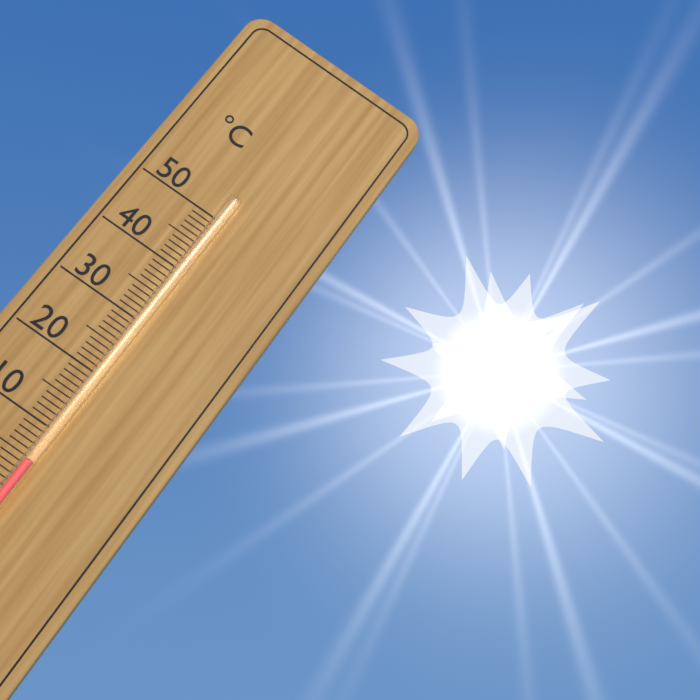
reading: 5 °C
